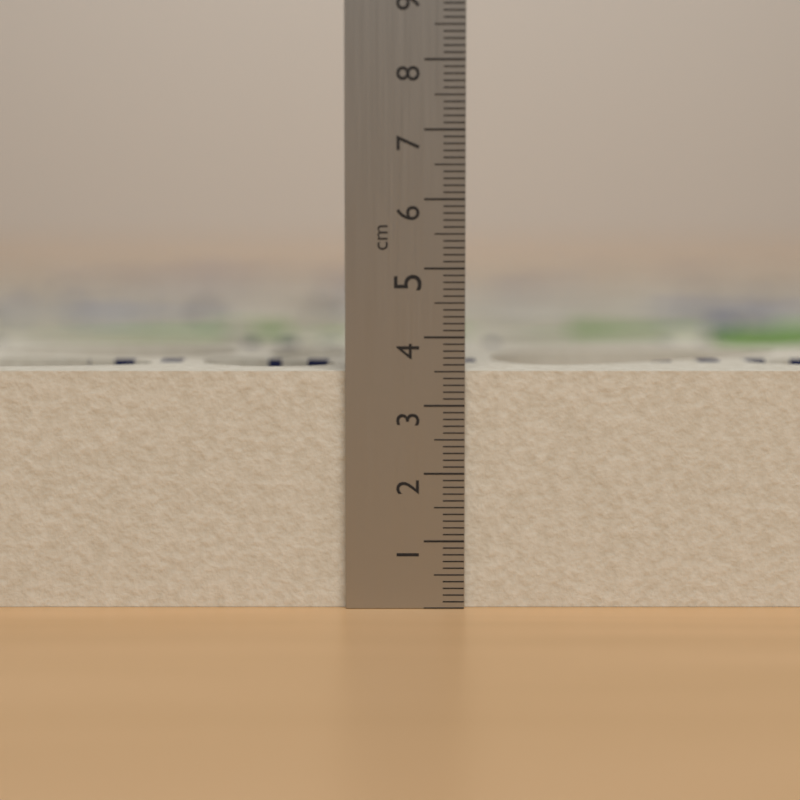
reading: 3.5 cm
